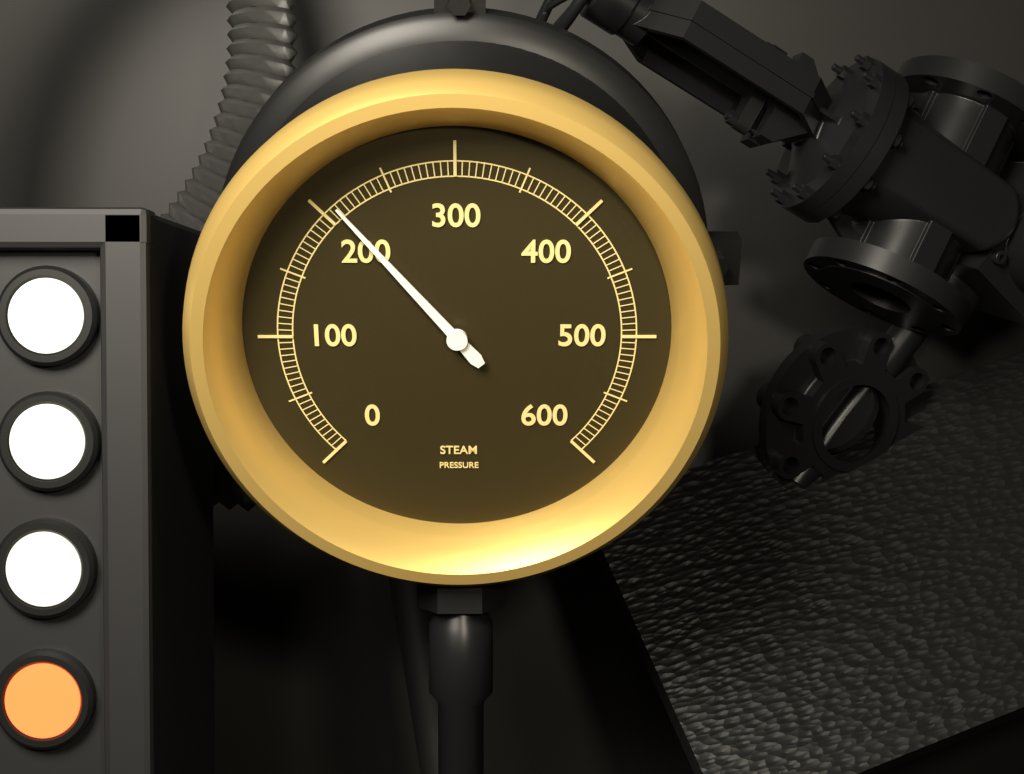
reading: 210 (no unit)
